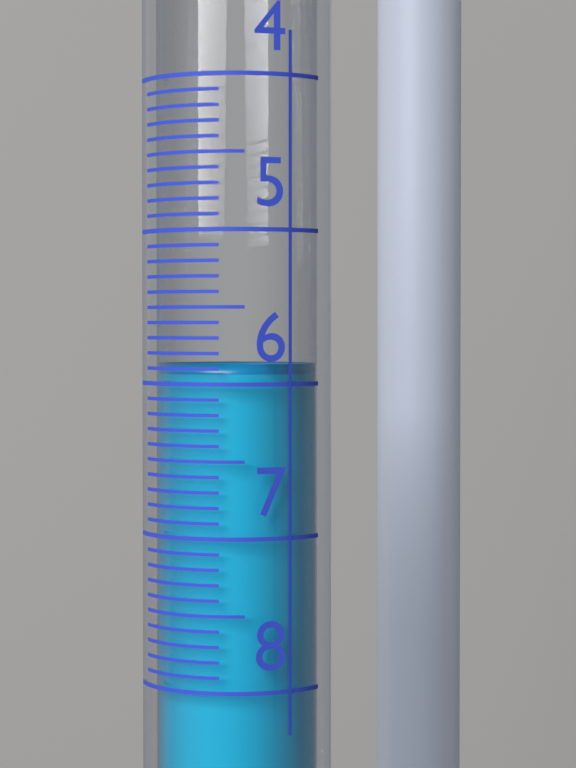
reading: 5.9 (no unit)
